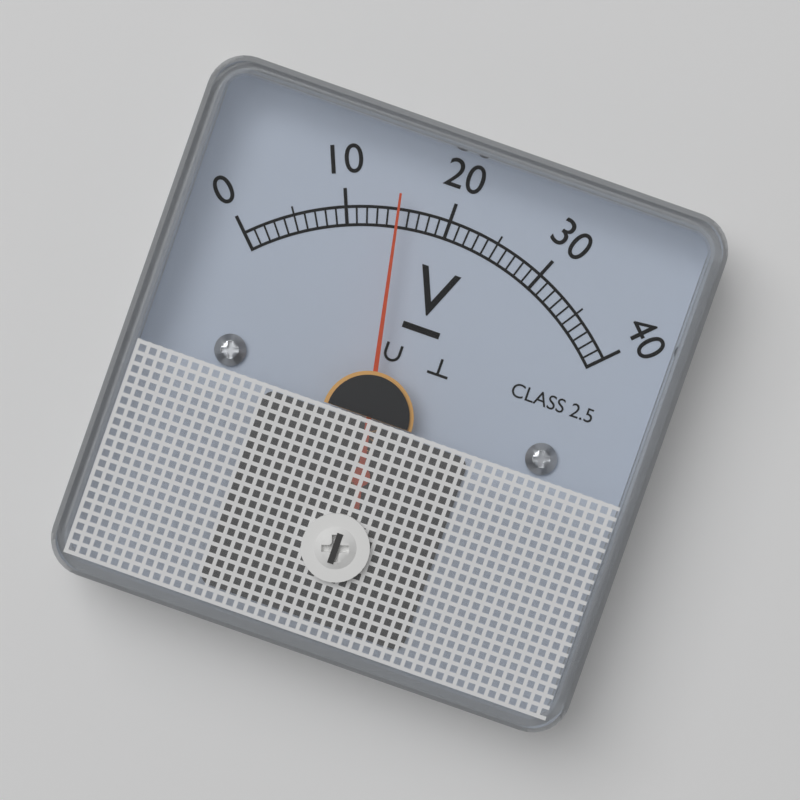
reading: 15 V
